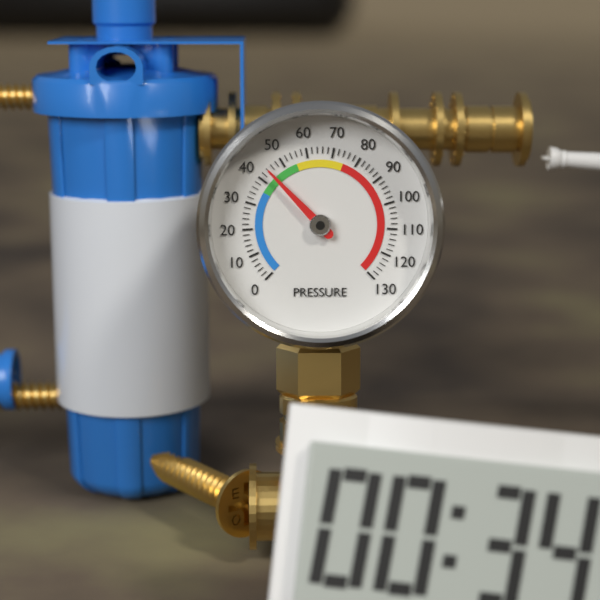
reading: 44 (no unit)
